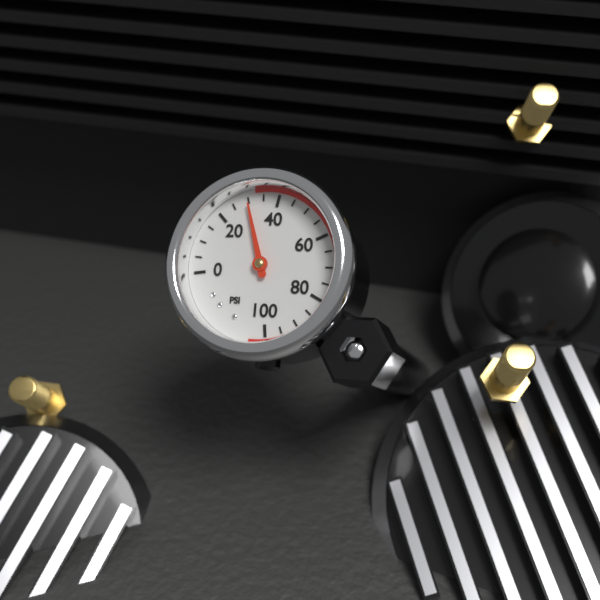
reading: 30 psi
